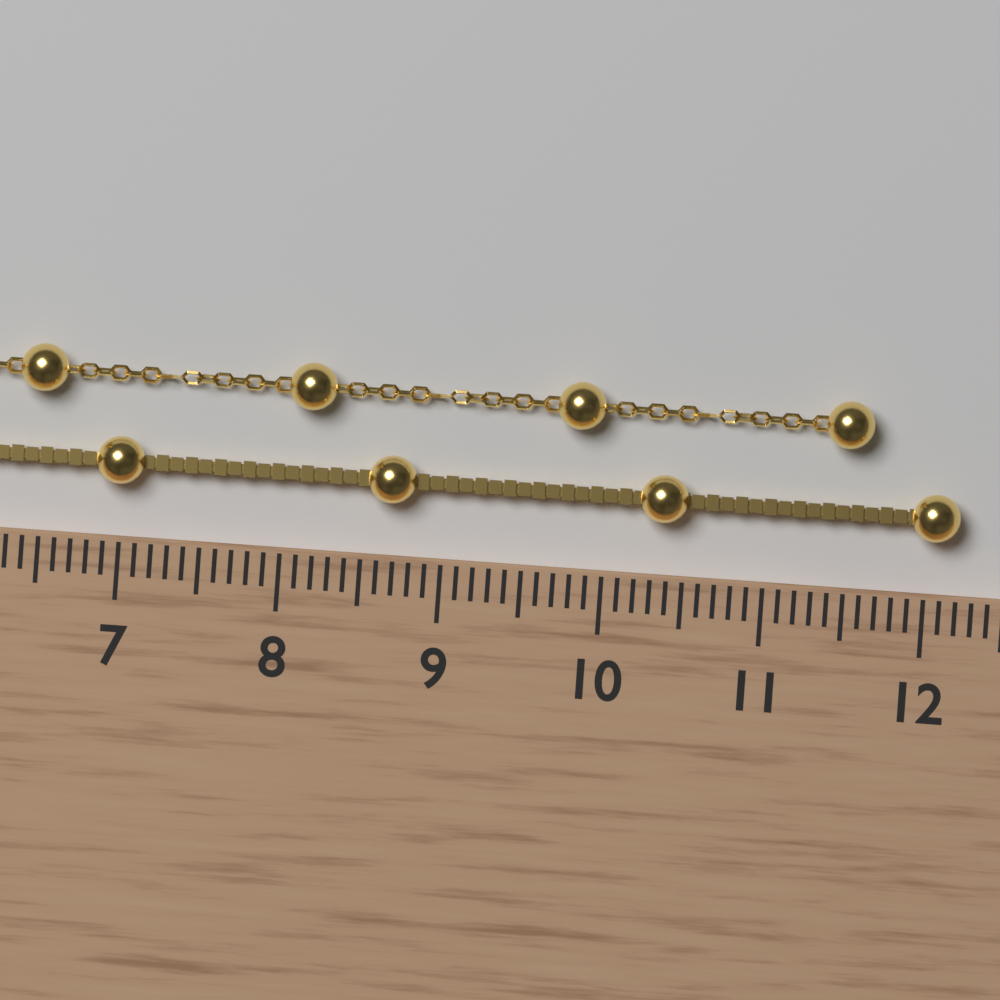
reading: 12.2 cm
